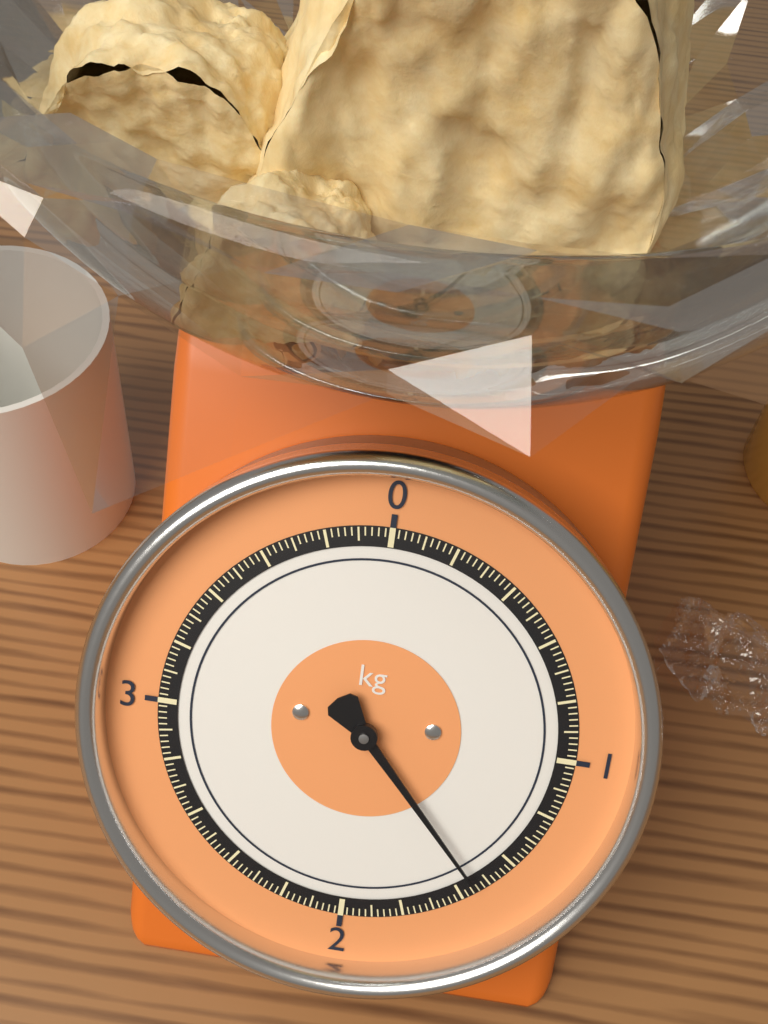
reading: 1.54 kg
